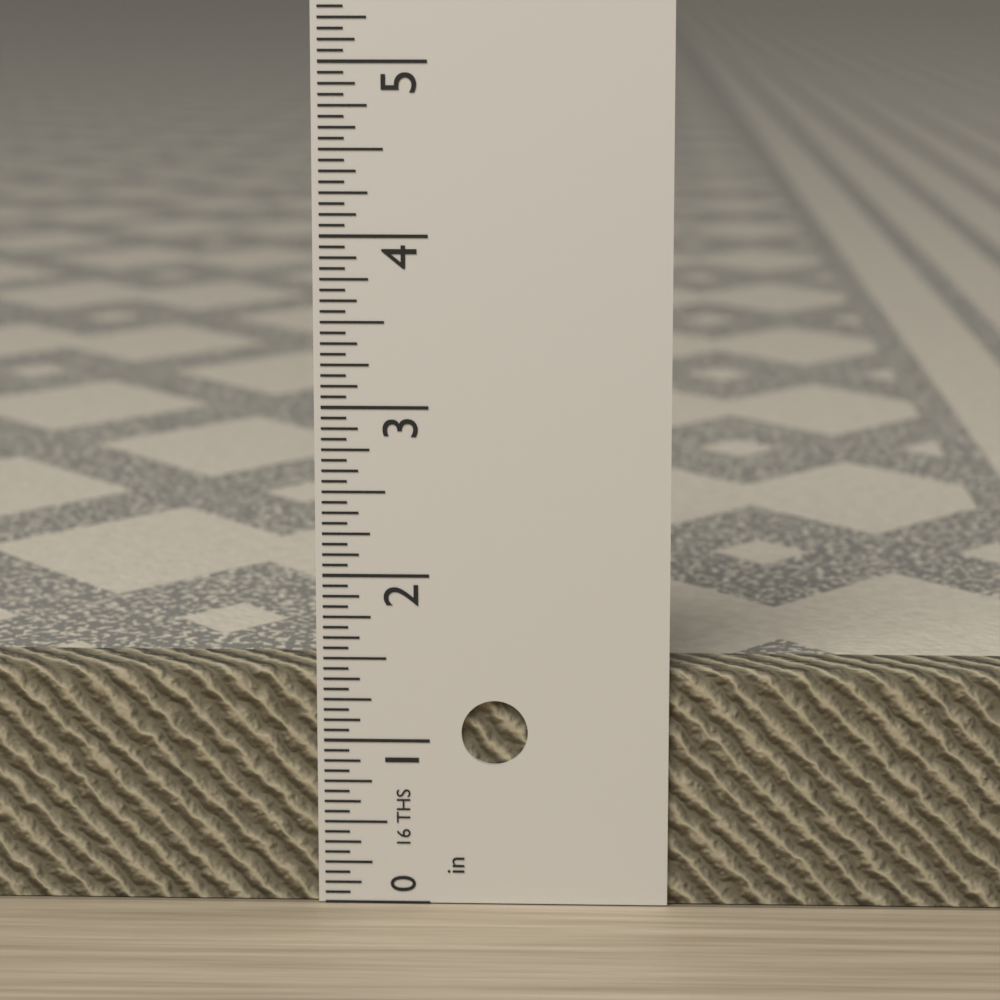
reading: 1.4375 in
